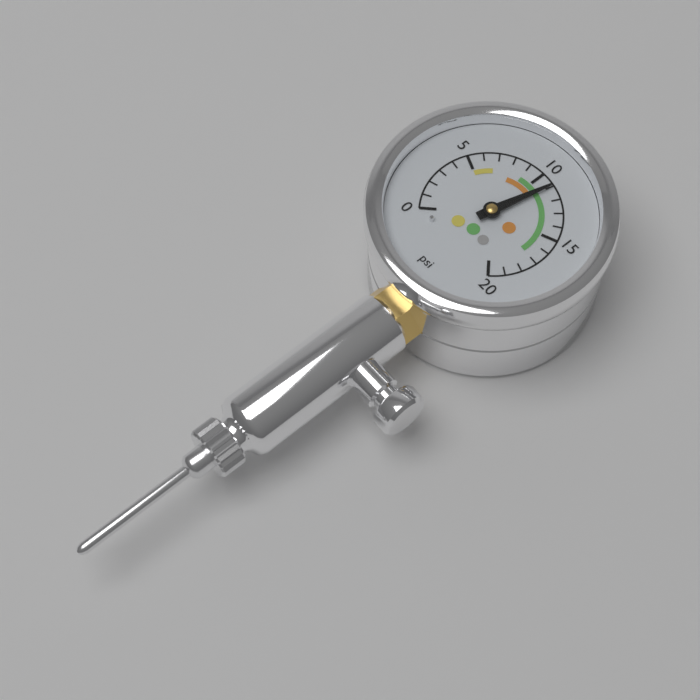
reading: 11 psi
